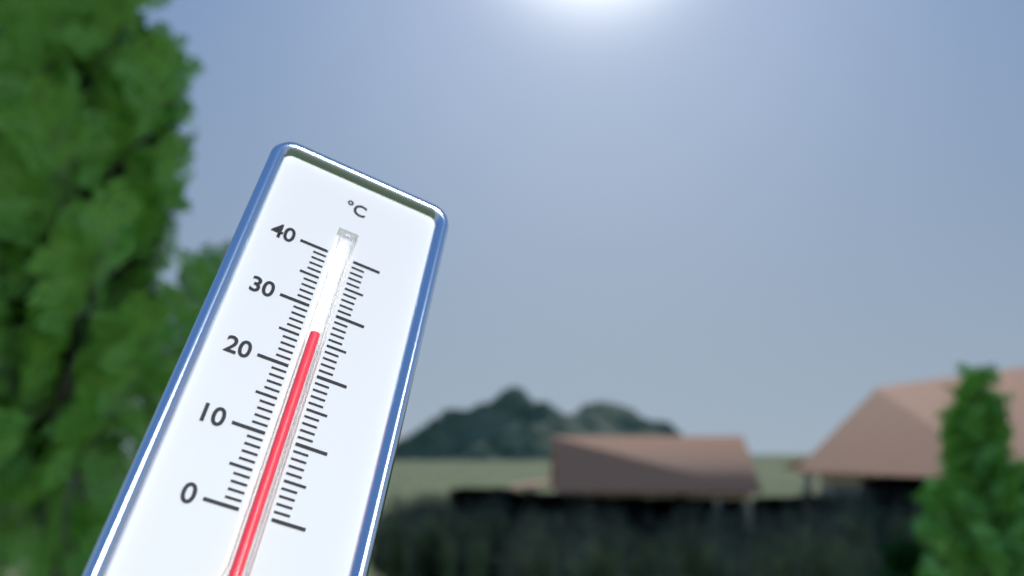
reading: 26 °C
